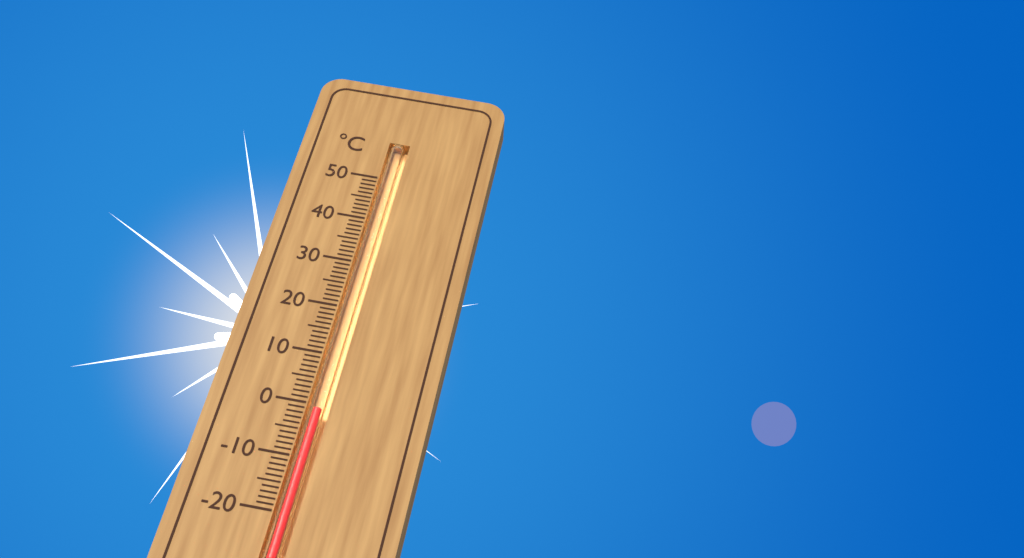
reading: -1 °C
